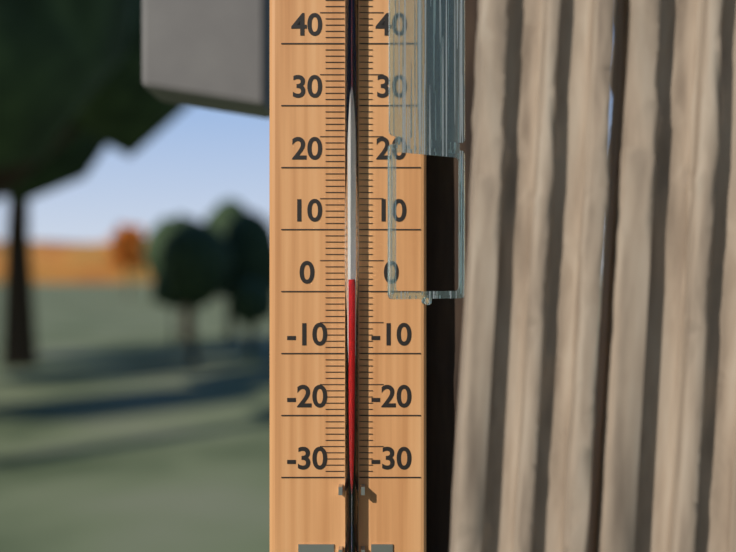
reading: 2 °C
